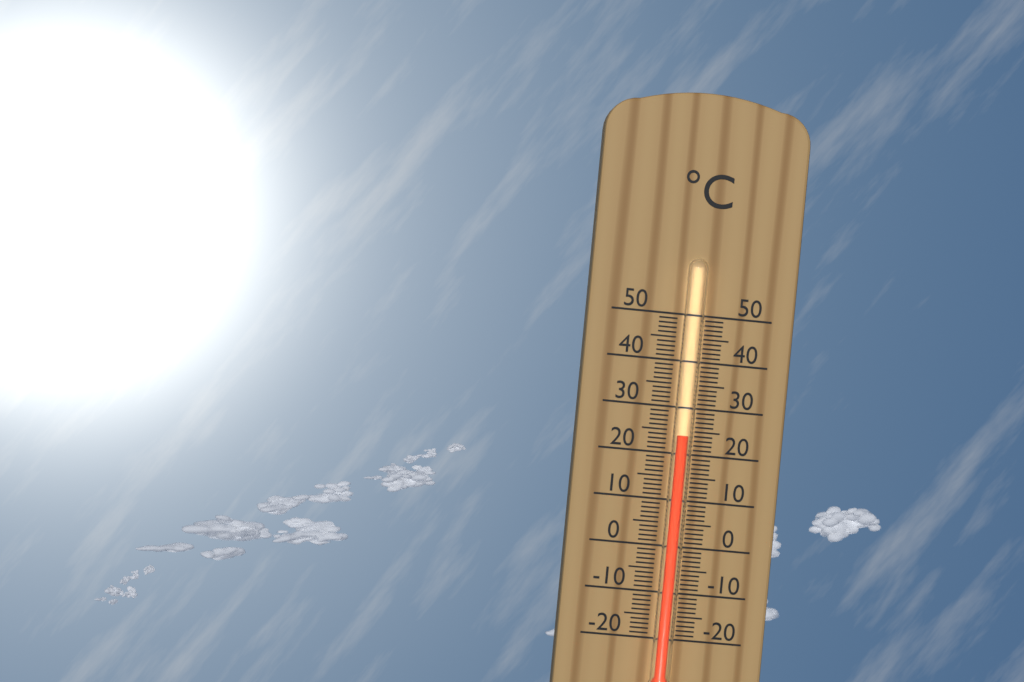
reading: 24 °C
